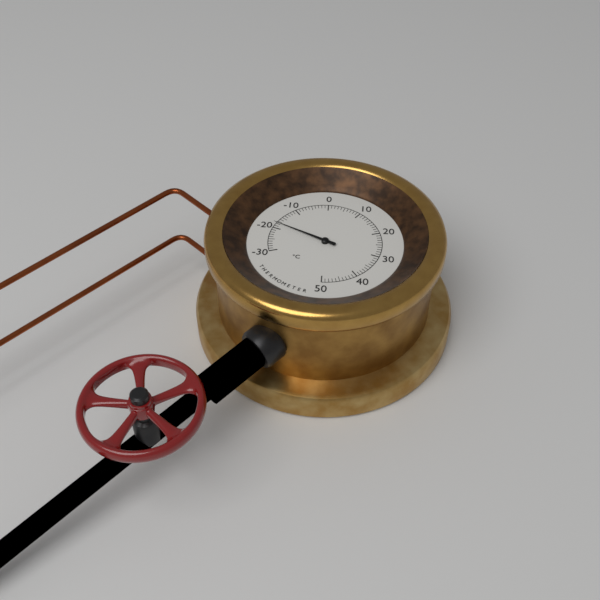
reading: -18 °C
